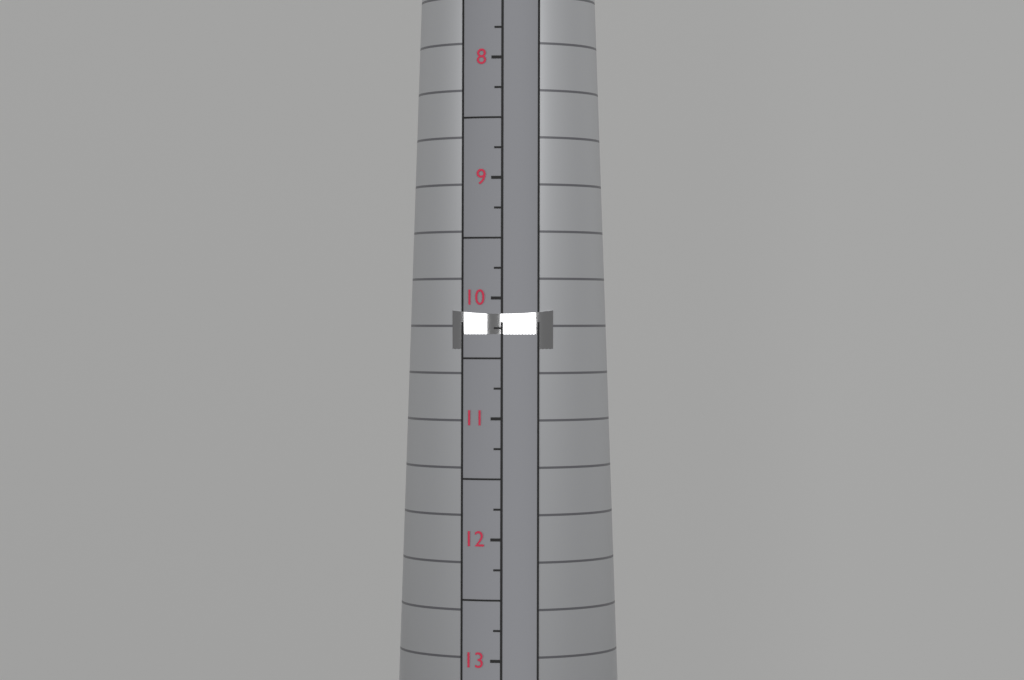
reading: 10.50 (no unit)
